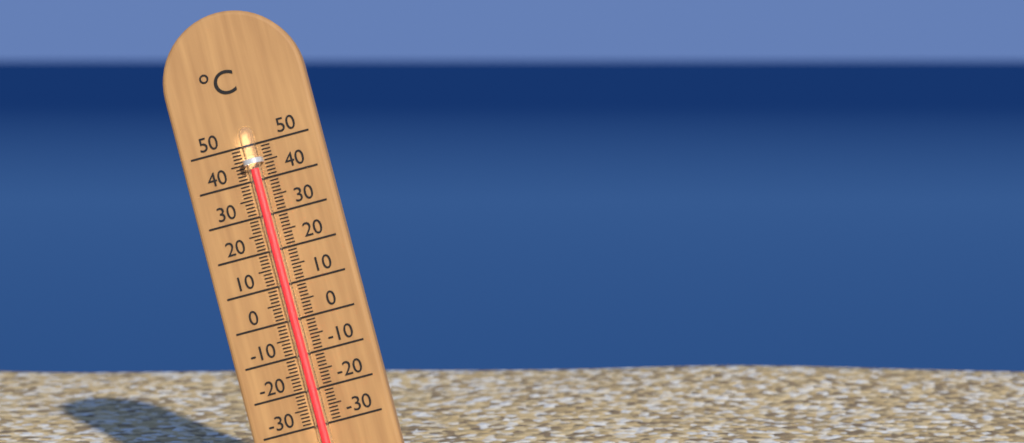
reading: 43 °C
